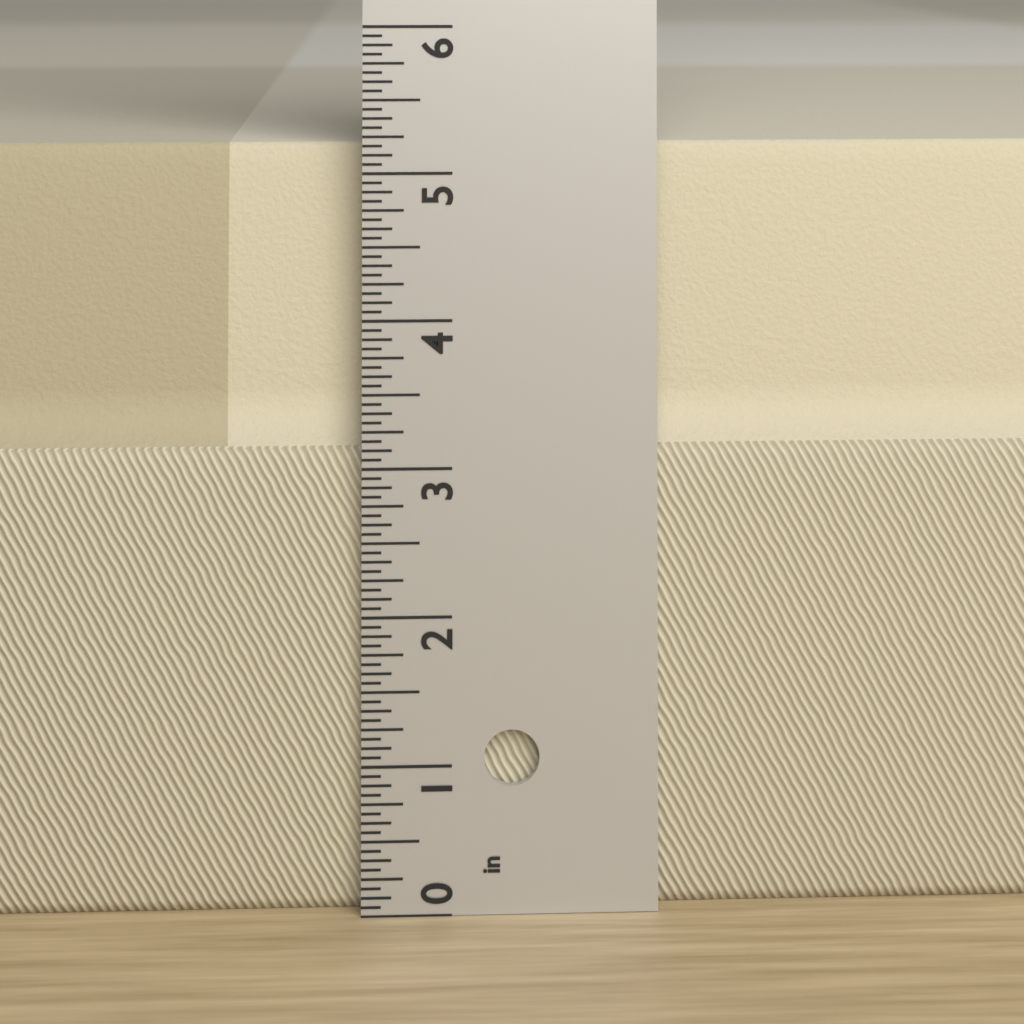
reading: 5.1875 in
